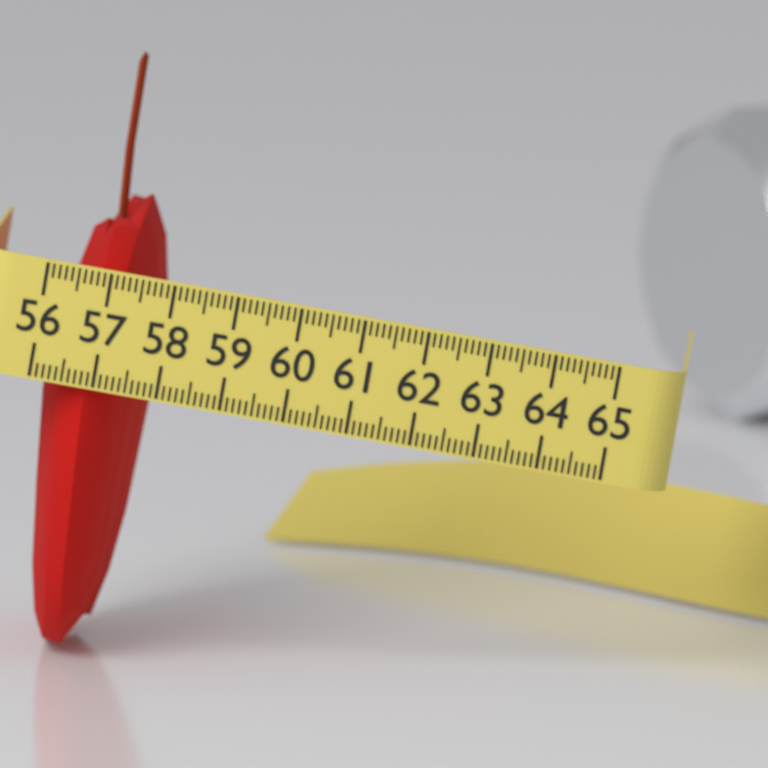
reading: 57.7 (no unit)
